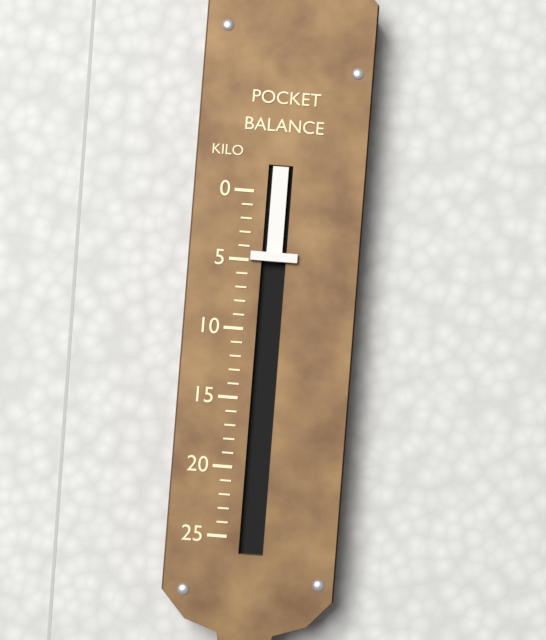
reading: 5 kg
